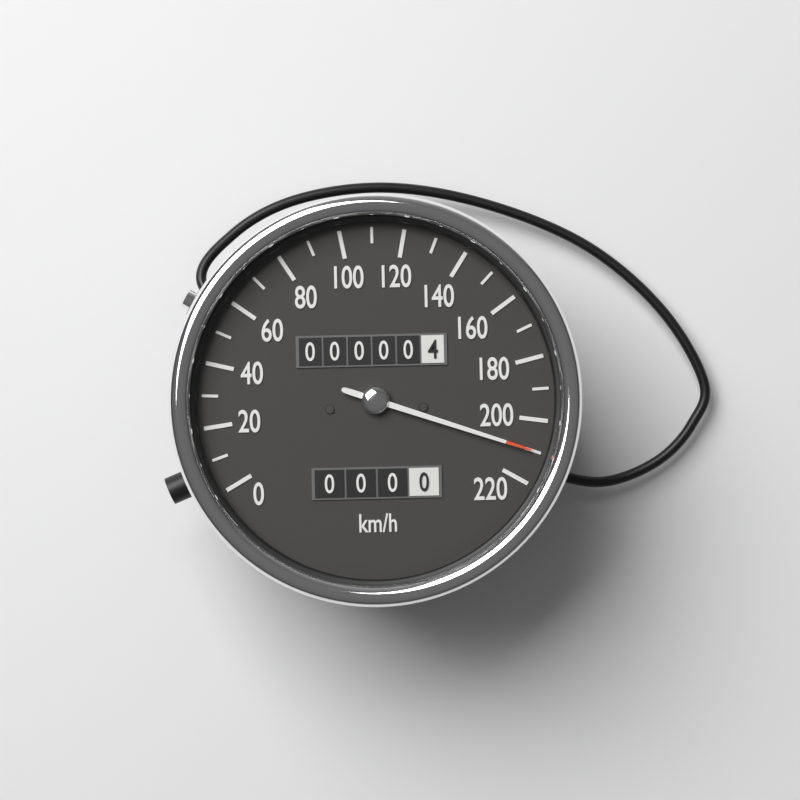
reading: 210 km/h
